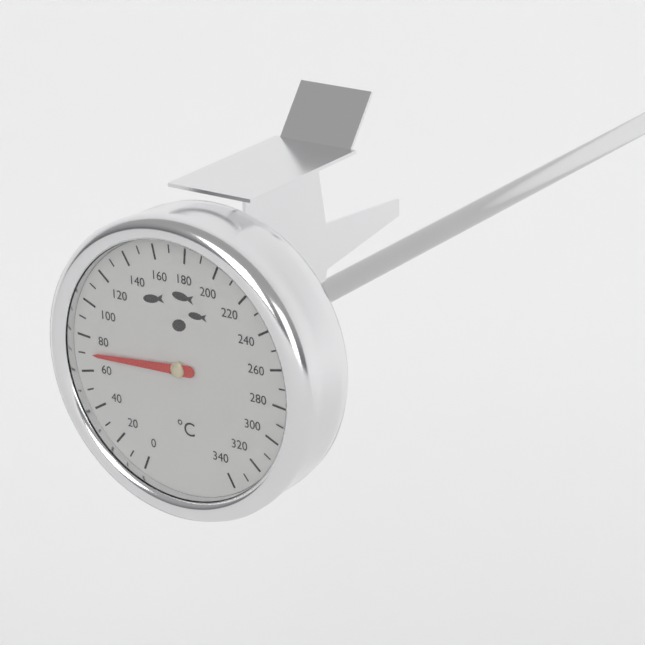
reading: 70 °C
